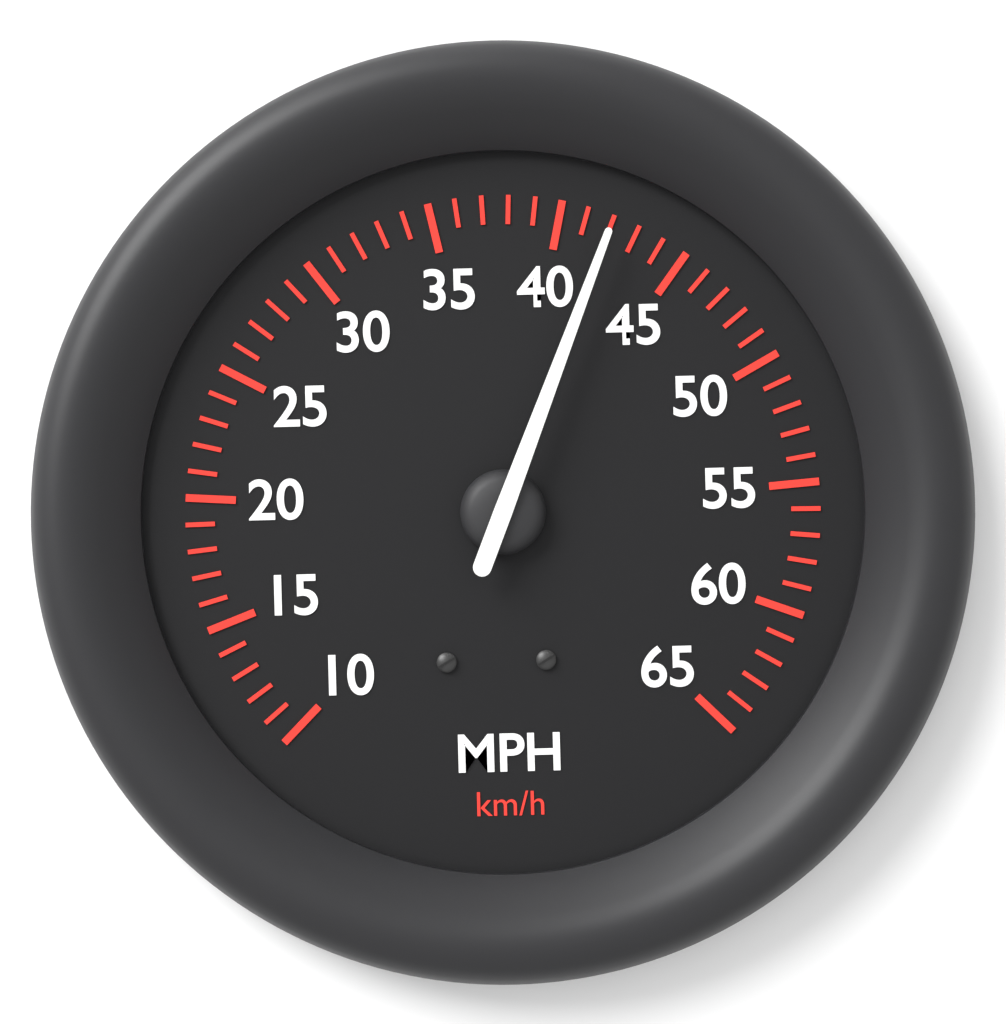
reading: 42 mph
